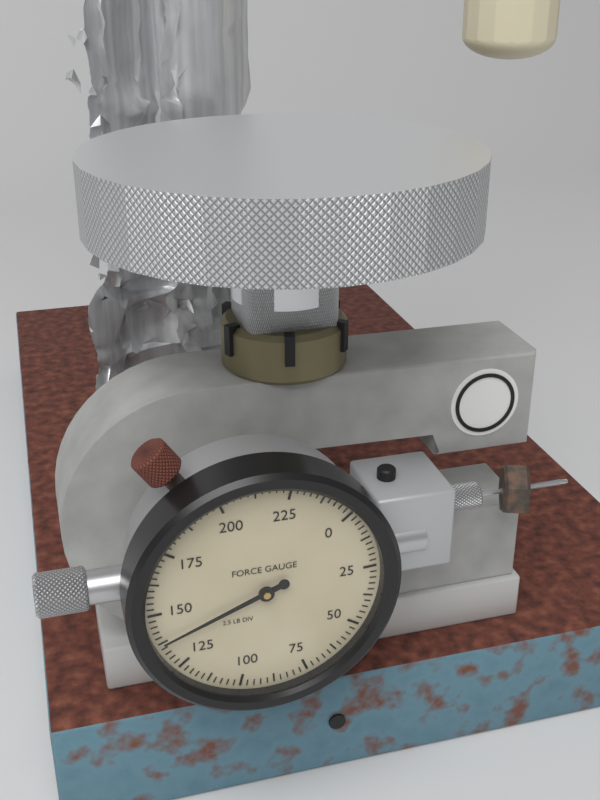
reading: 137.5 lb
